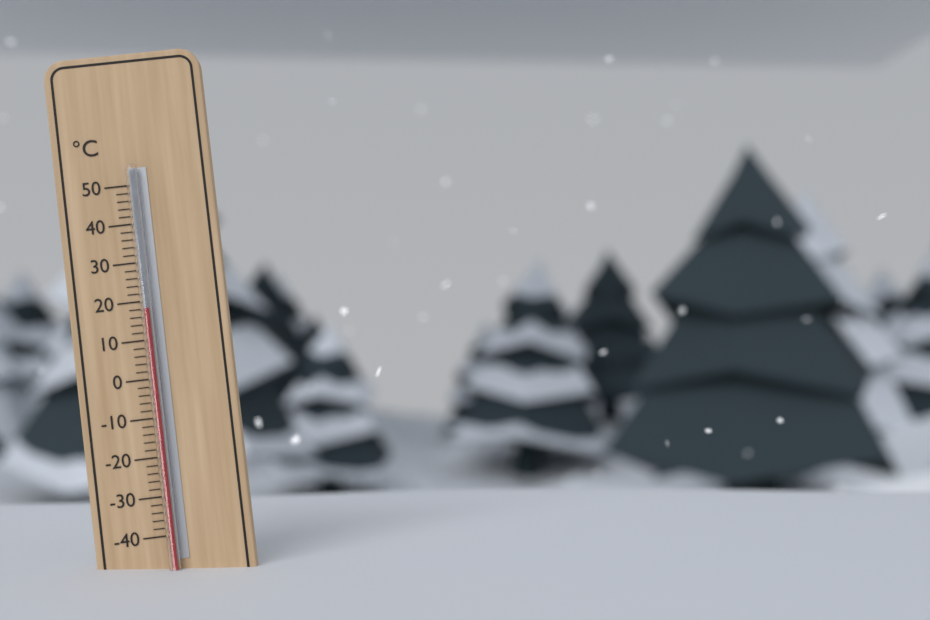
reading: 18 °C
